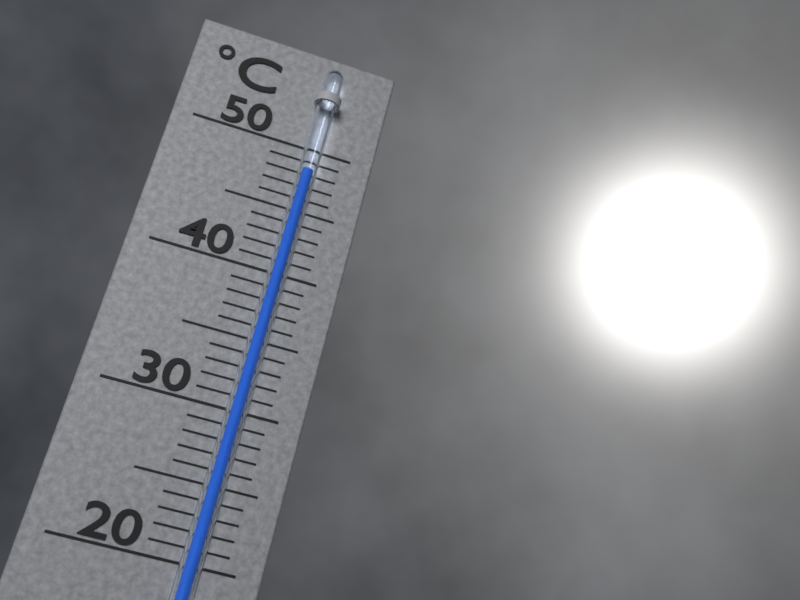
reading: 48 °C
